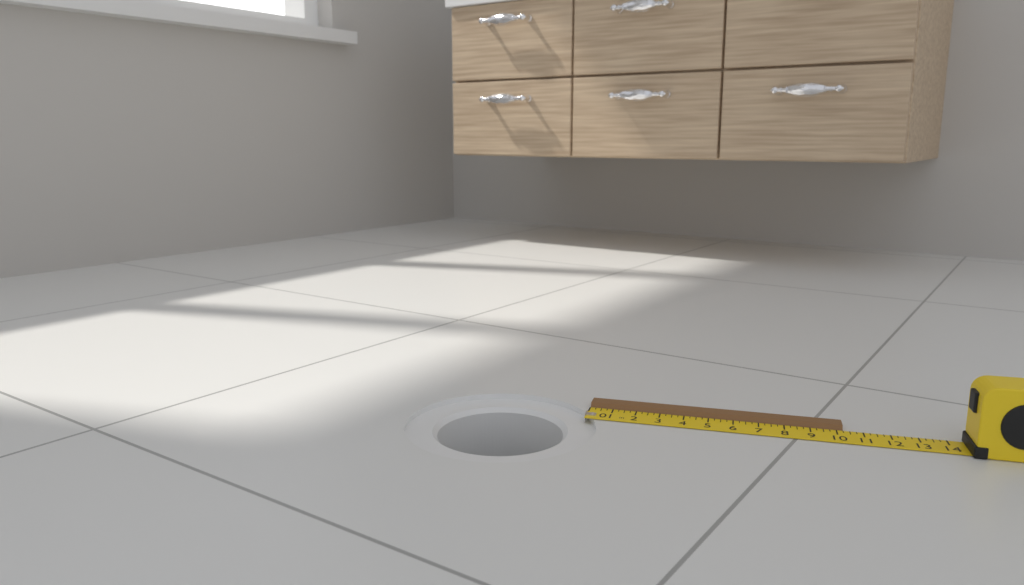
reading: 10.25 in
